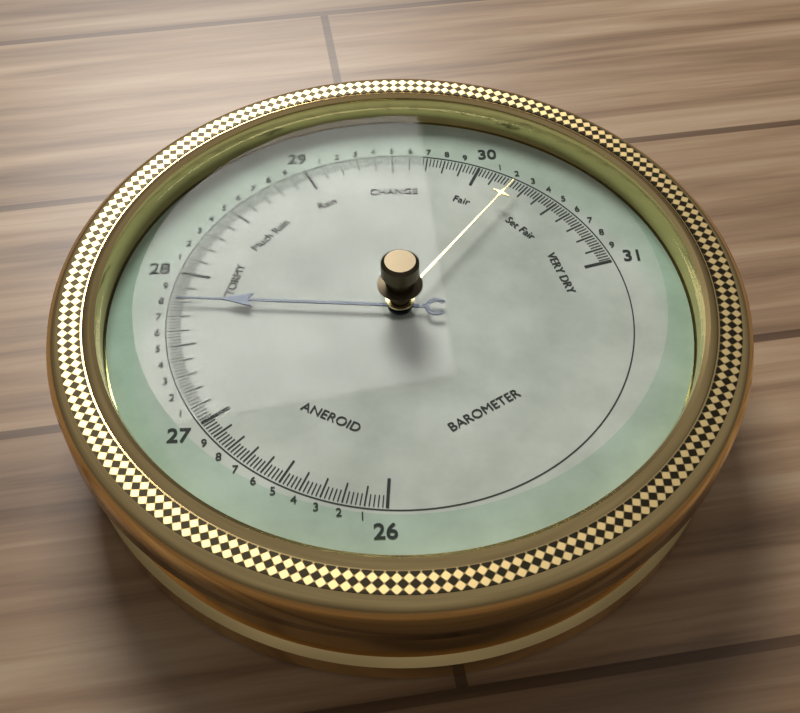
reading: 27.80 (no unit)
